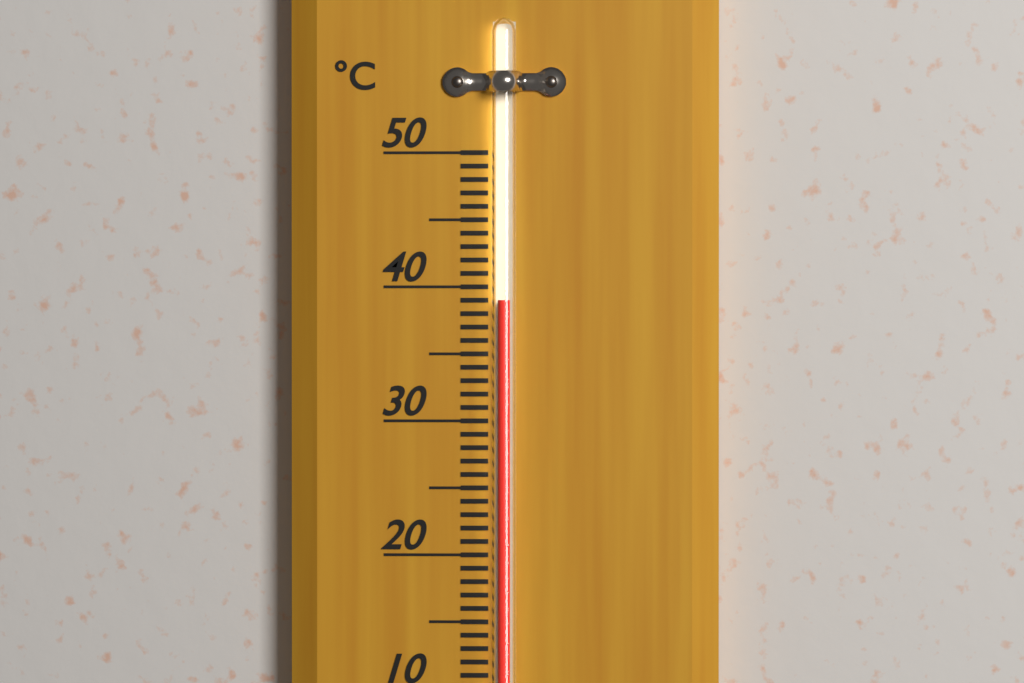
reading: 39 °C
